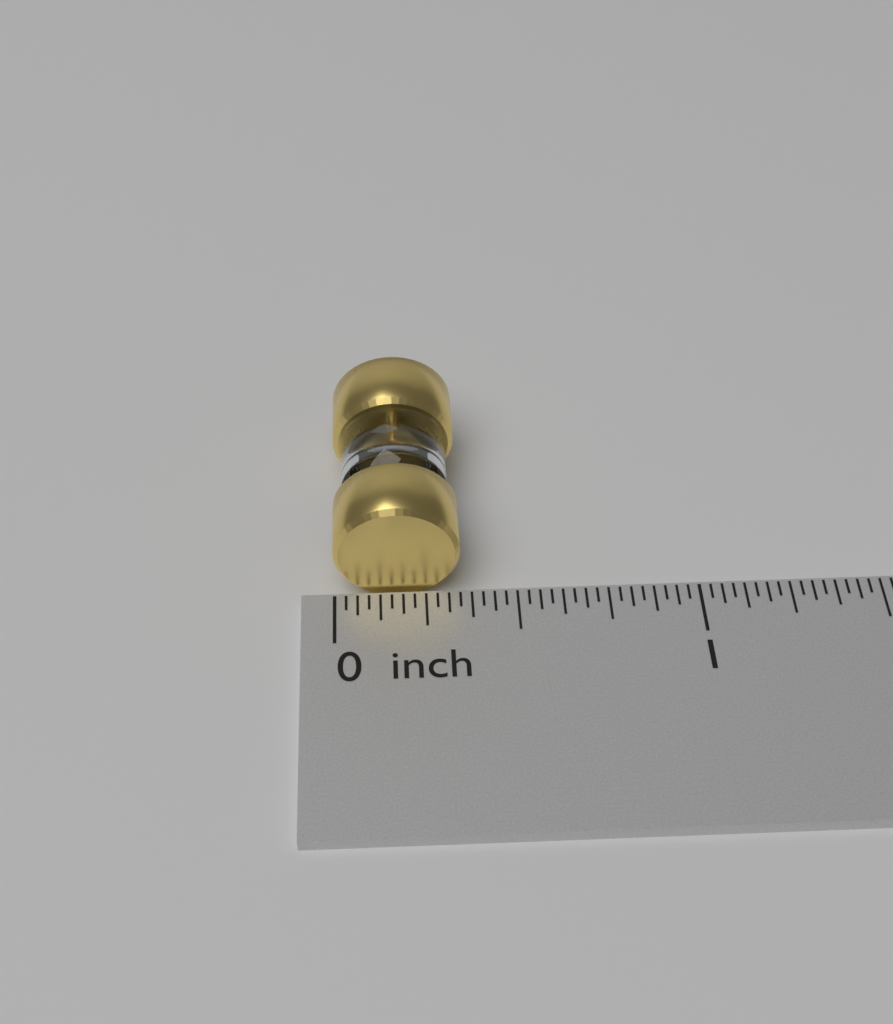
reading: 0.34375 inch
